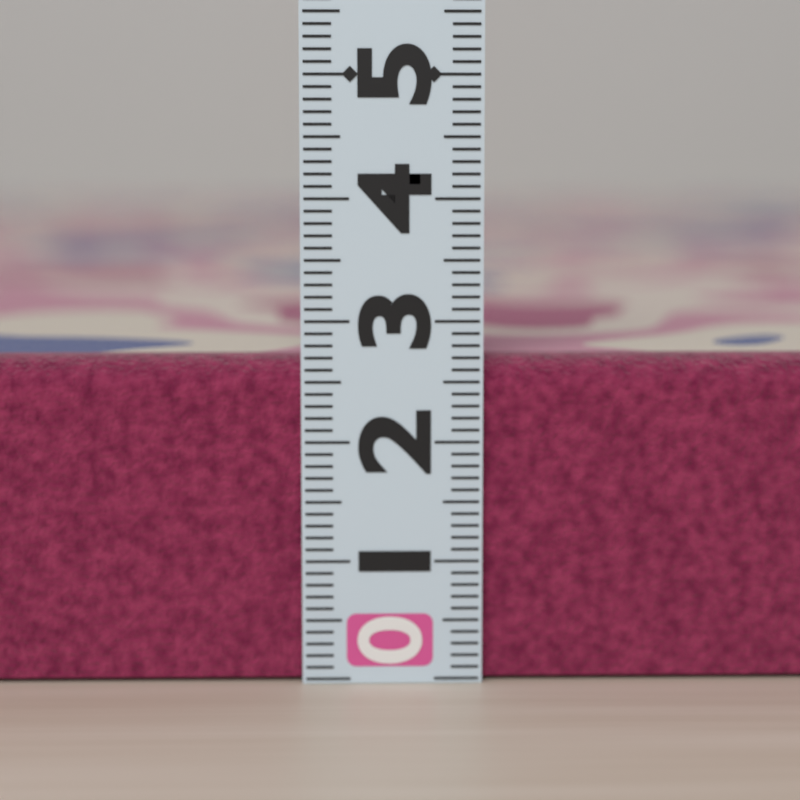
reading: 2.7 (no unit)
